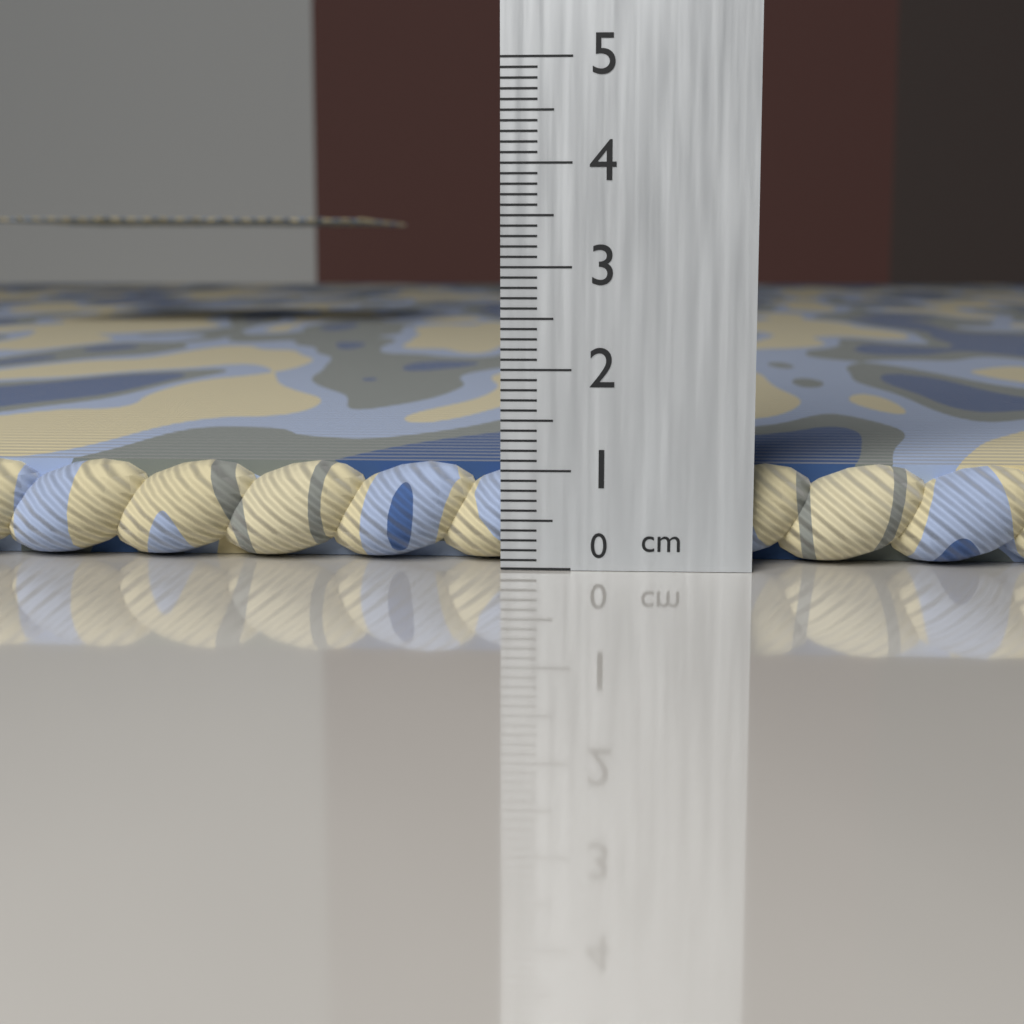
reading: 1.0 cm
